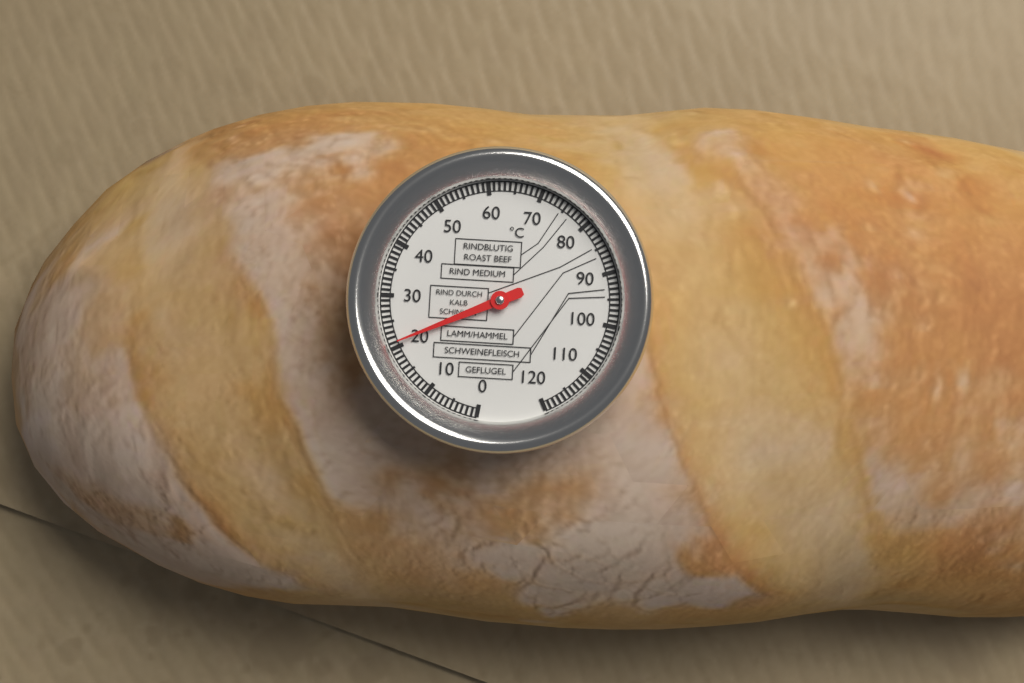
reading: 21 °C
